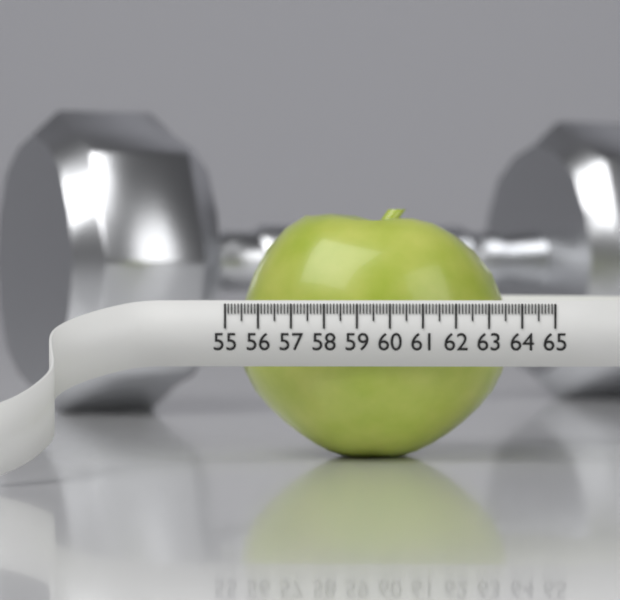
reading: 63.5 (no unit)
